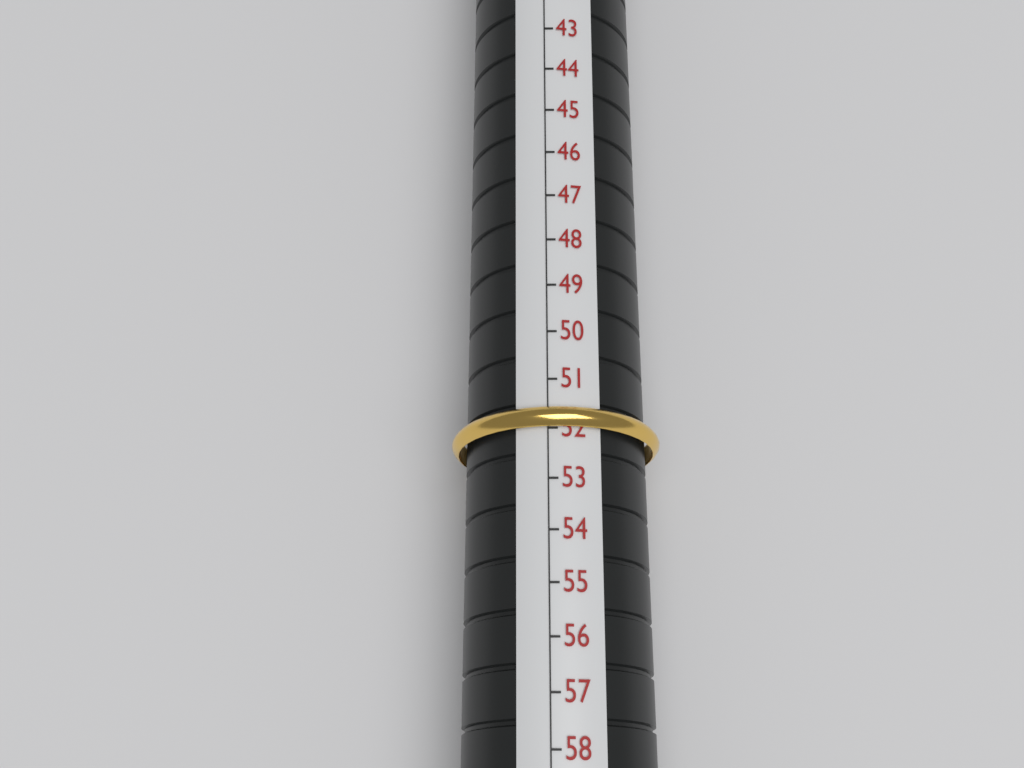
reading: 52 (no unit)
